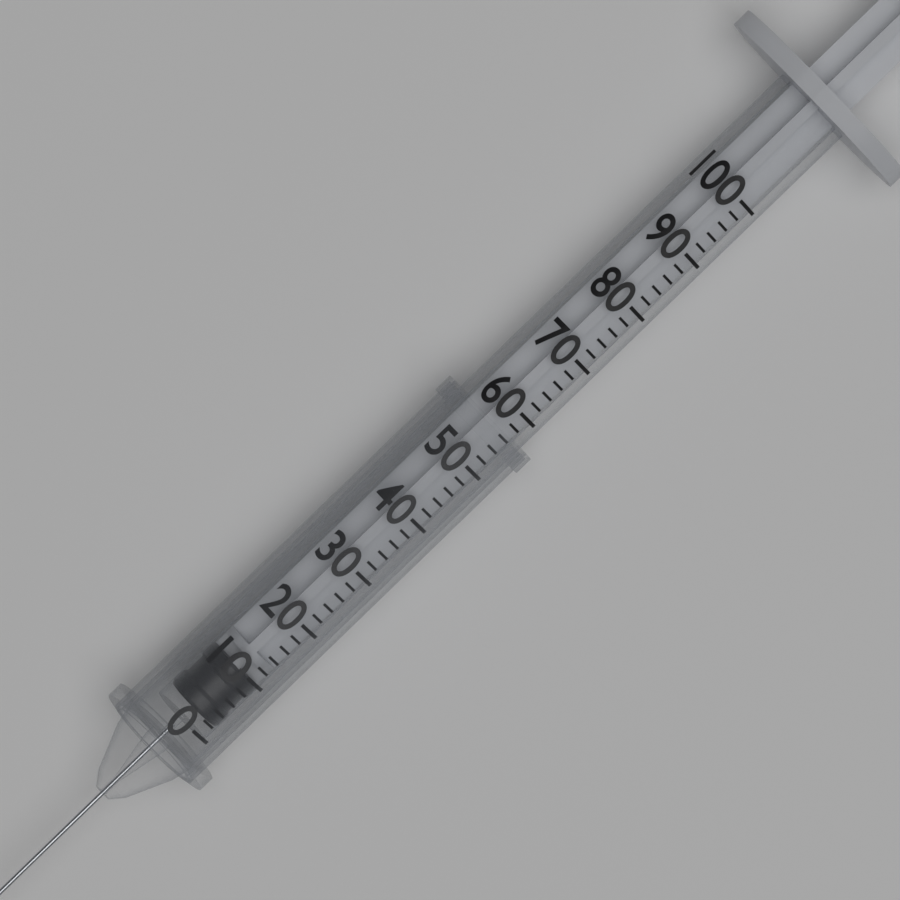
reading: 2 (no unit)
